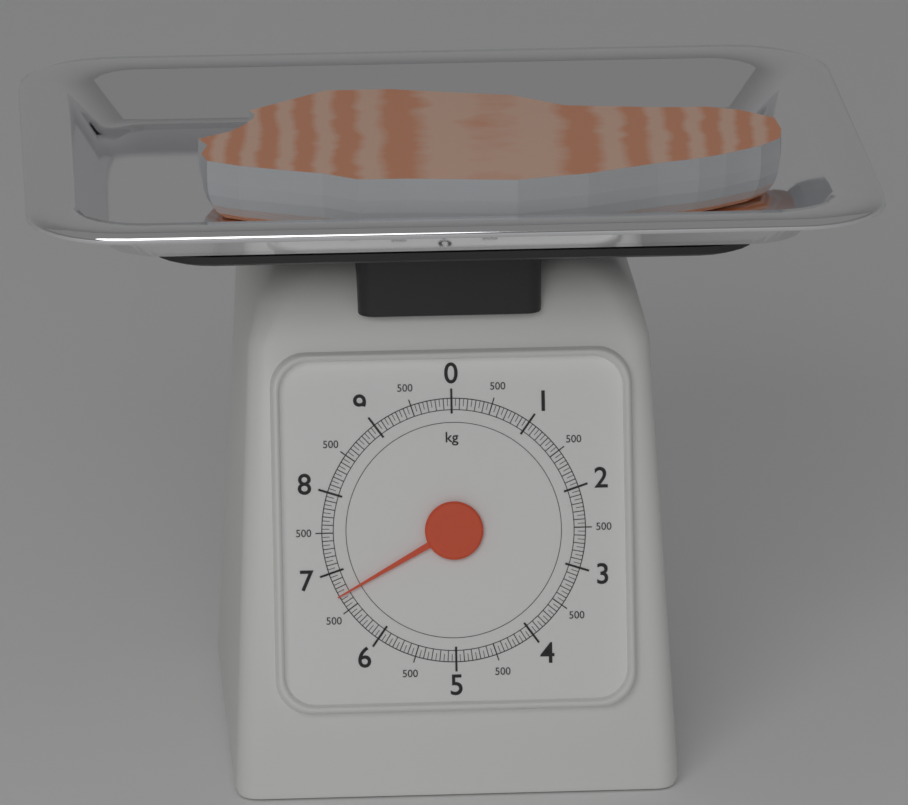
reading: 6.70 kg
